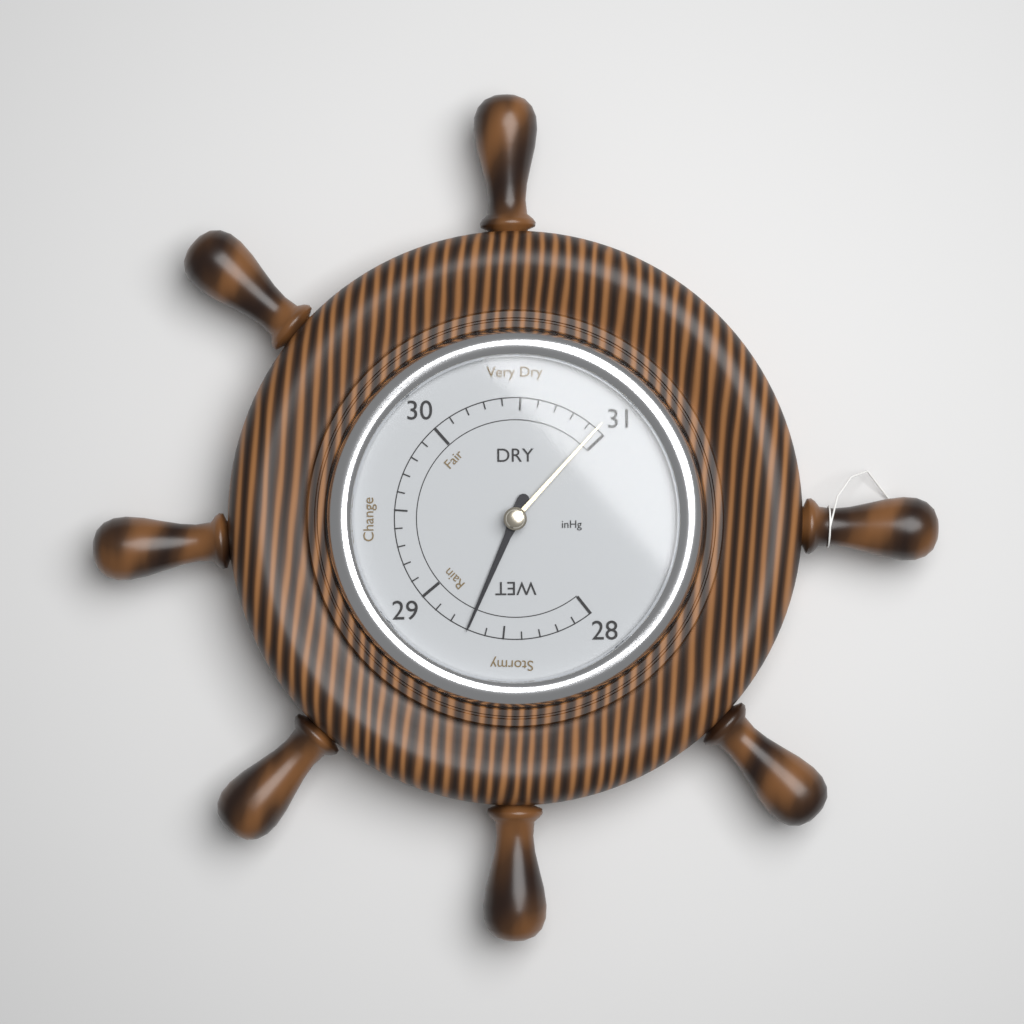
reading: 28.7 inHg
